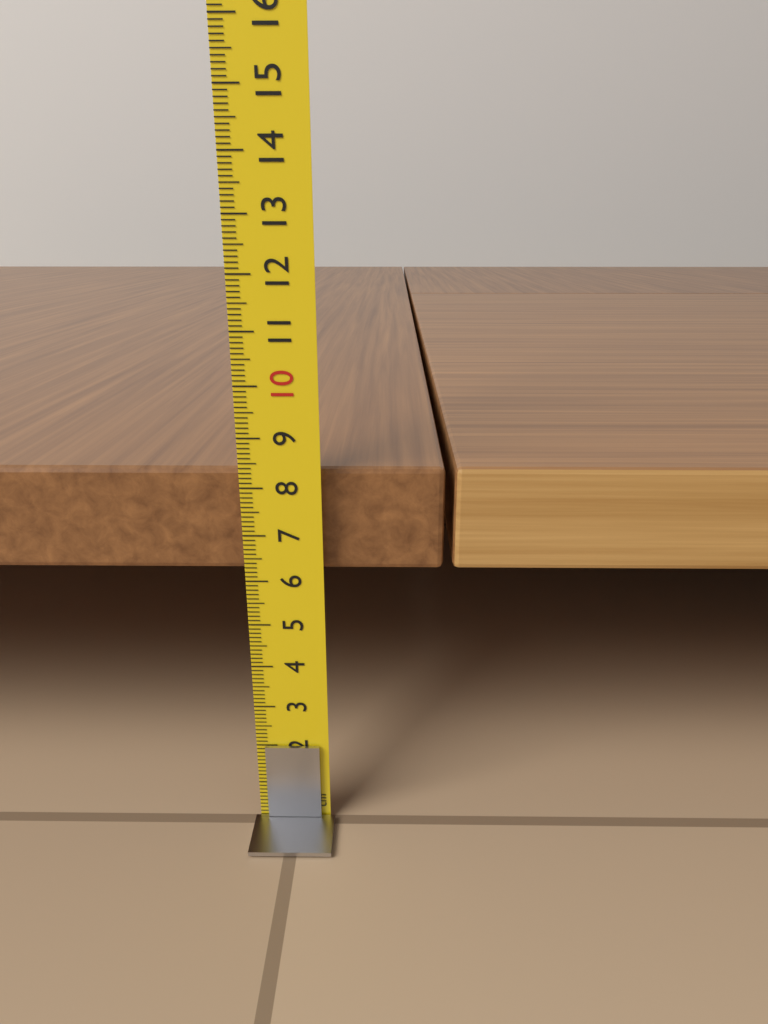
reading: 8.3 cm
